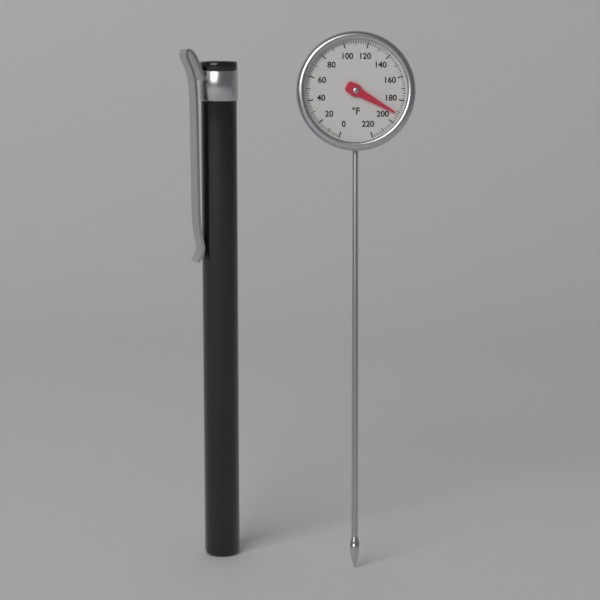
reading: 192 °F
